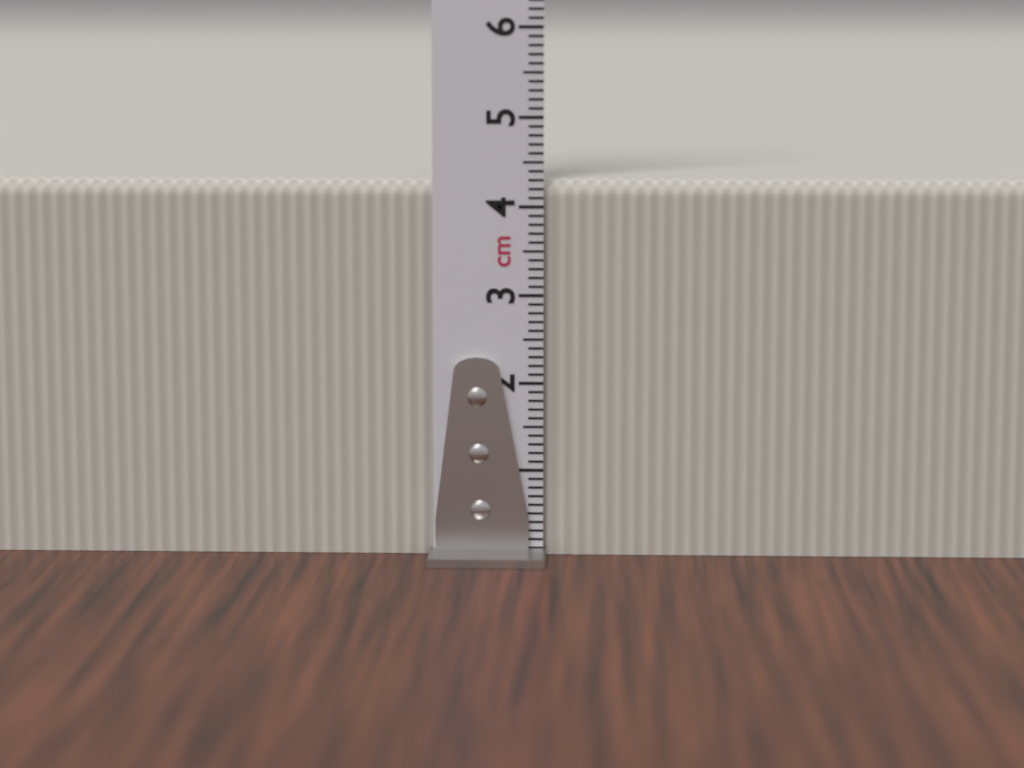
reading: 4.3 cm
